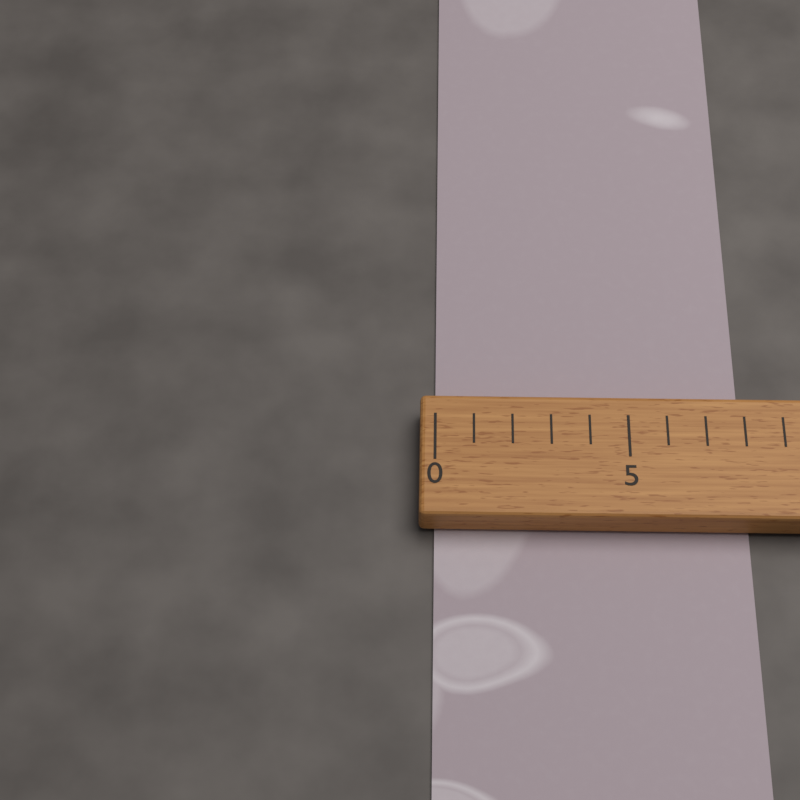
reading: 8 (no unit)
